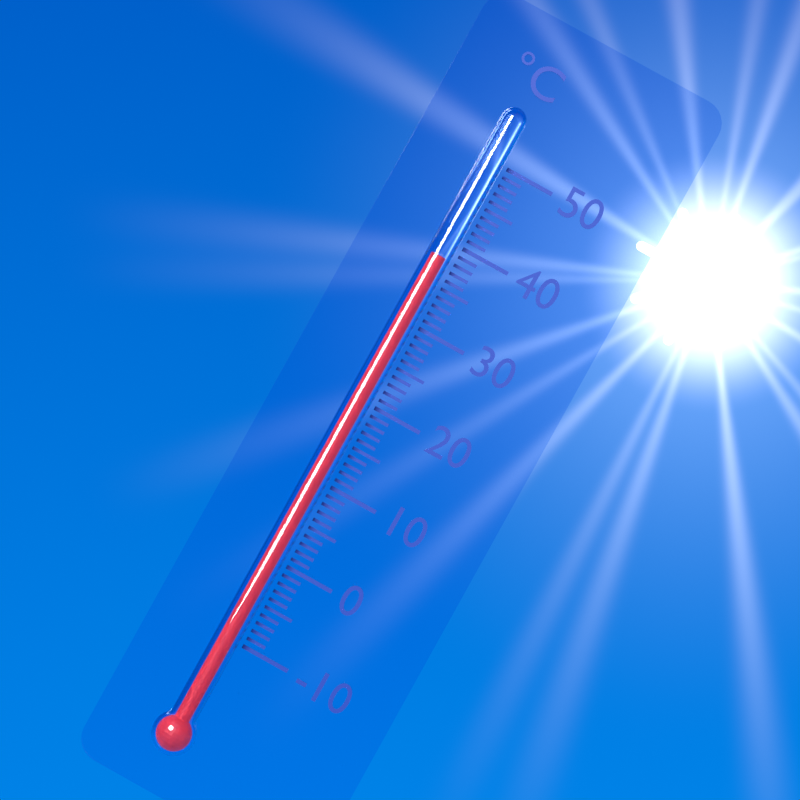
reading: 38 °C
